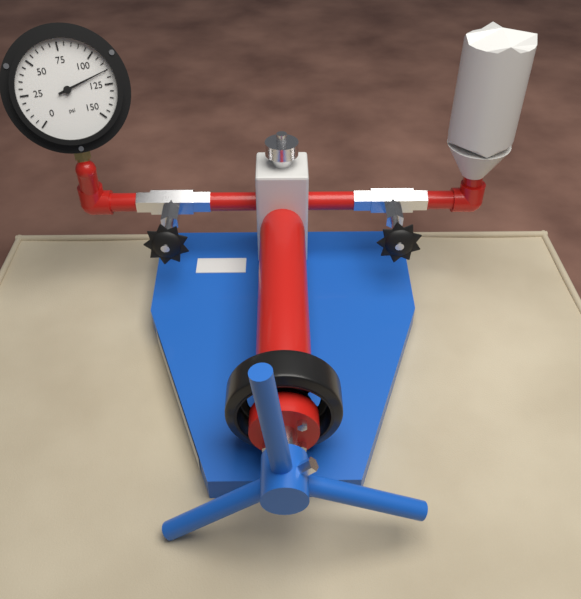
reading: 115 psi
